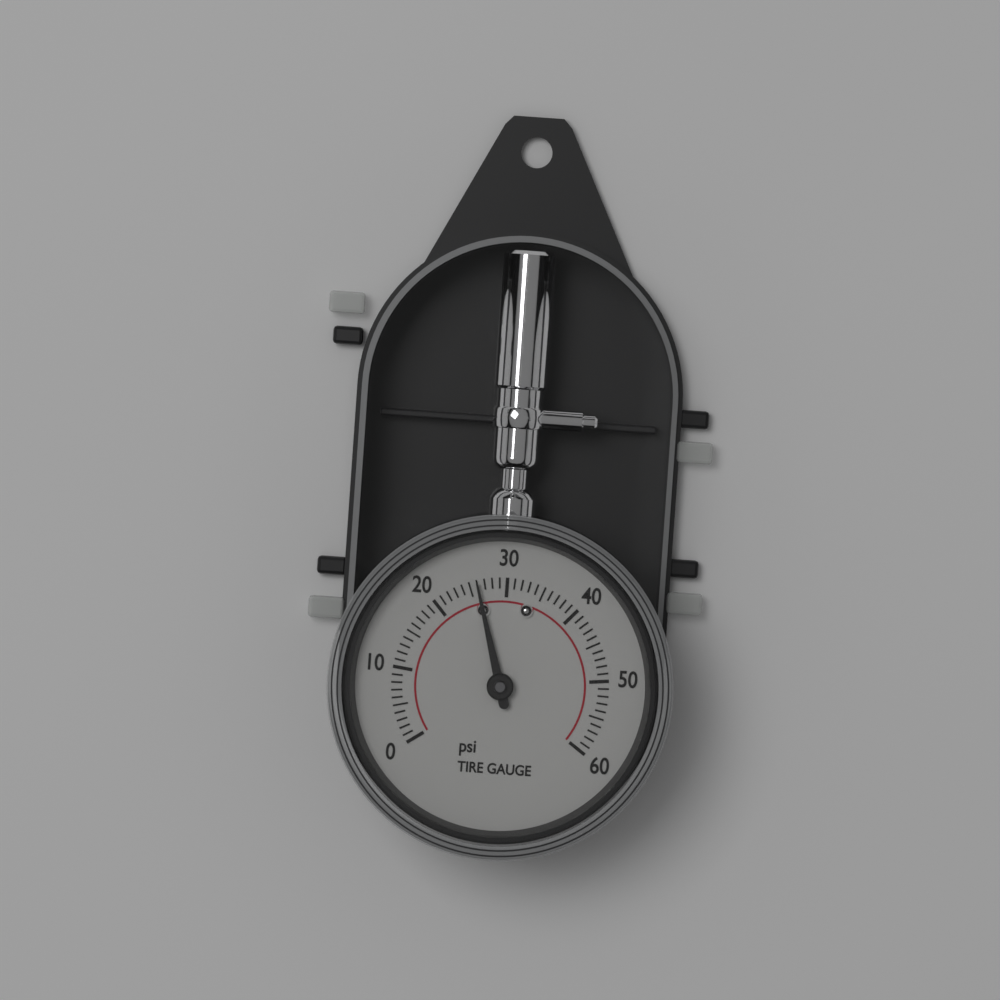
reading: 26 psi
